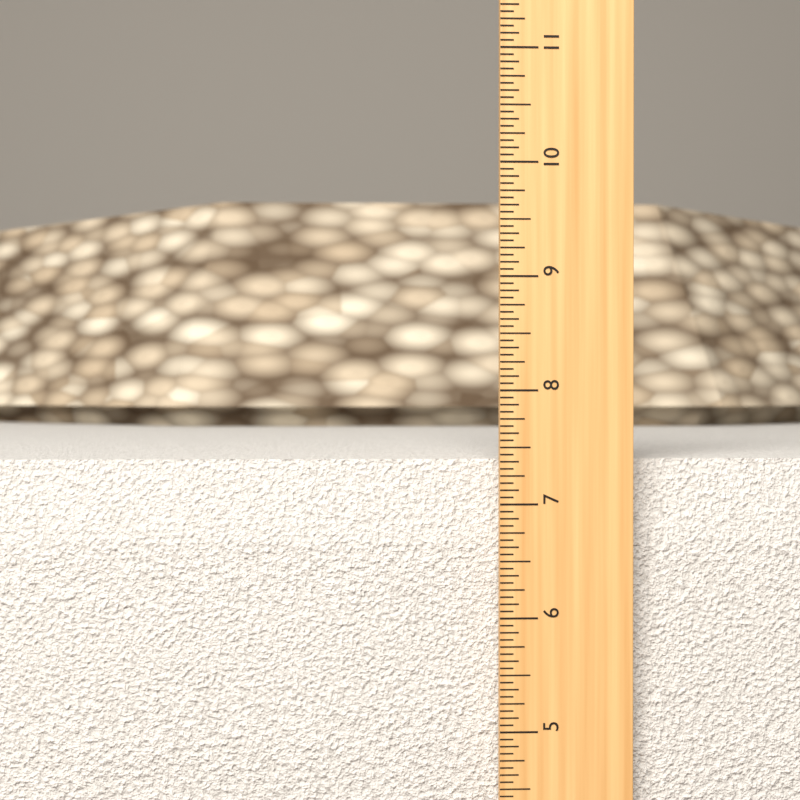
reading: 7.3750 in
